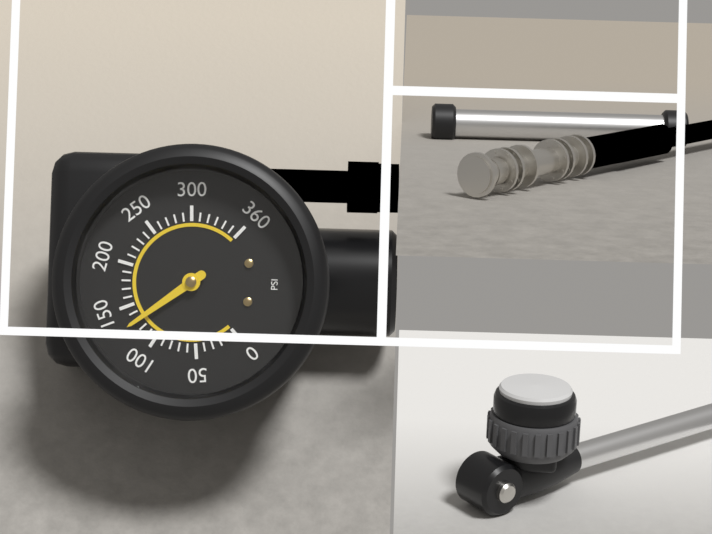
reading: 130 psi
